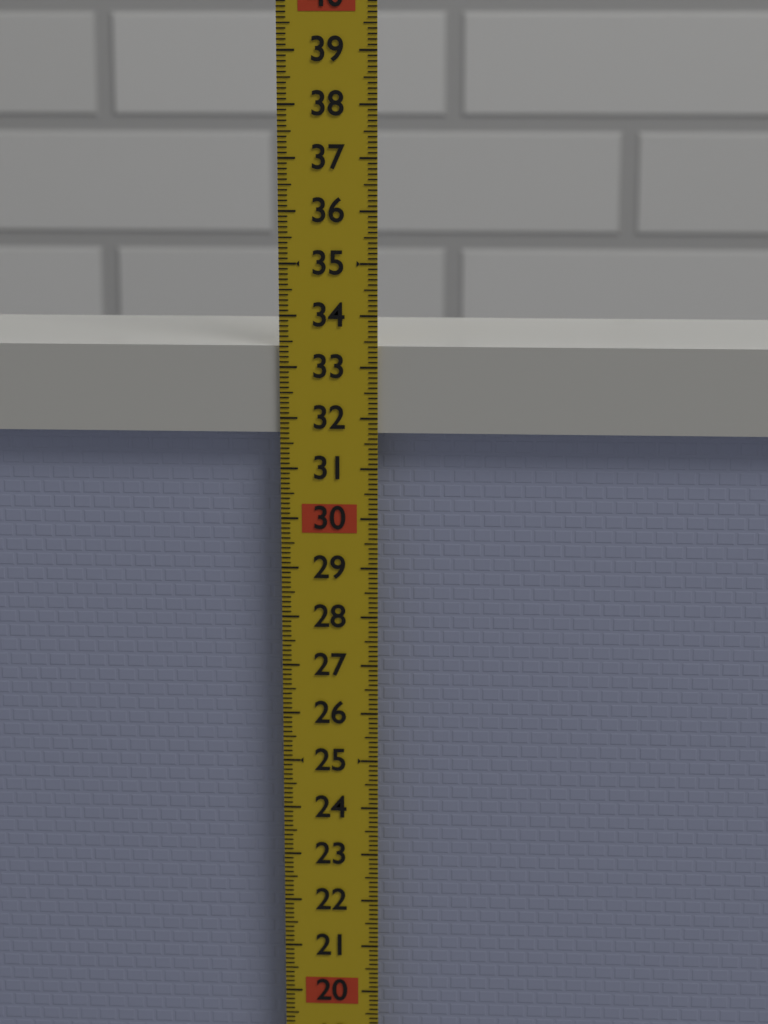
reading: 33.4 (no unit)
